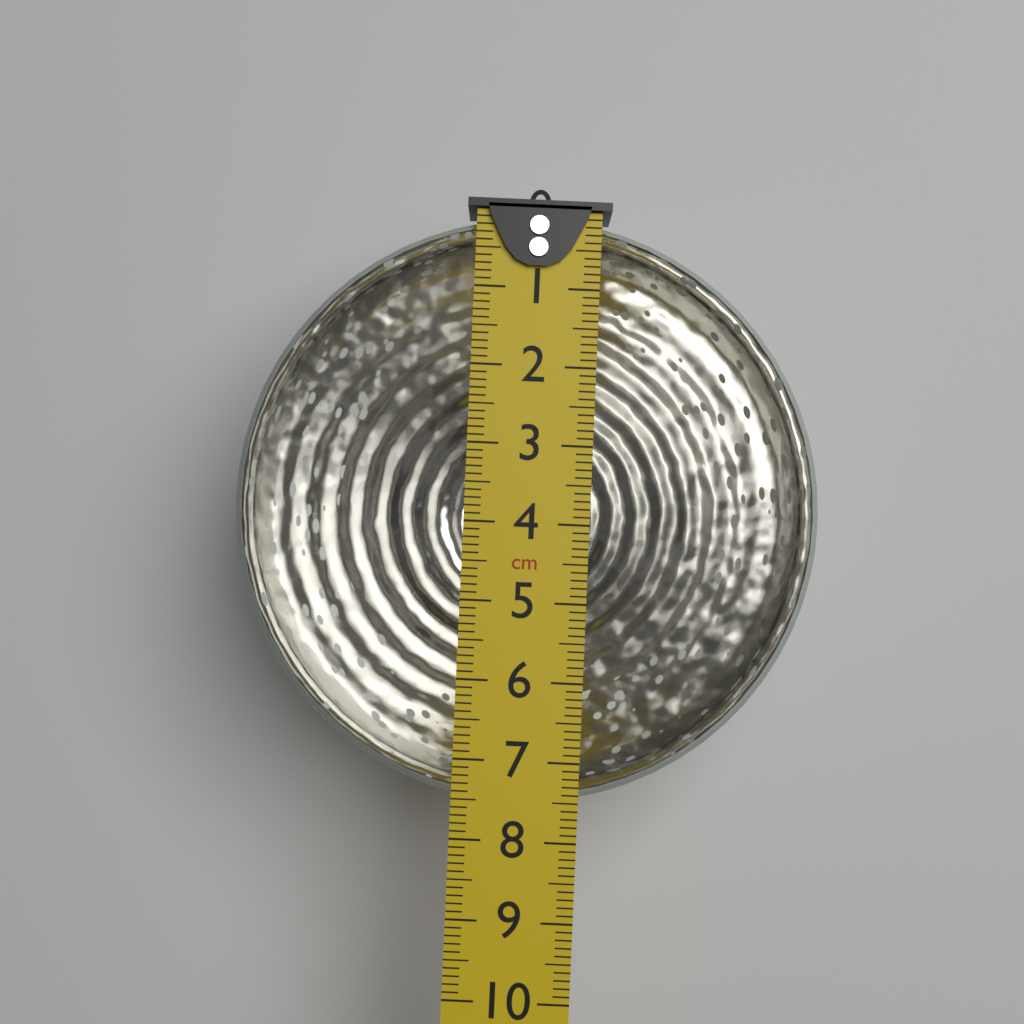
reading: 7.6 cm
